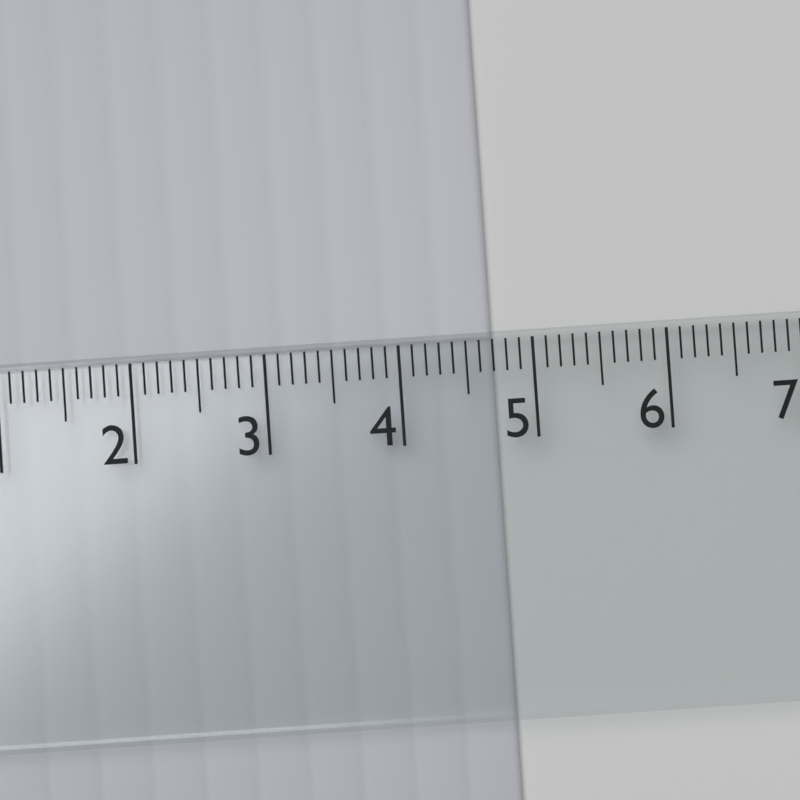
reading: 4.7 cm
